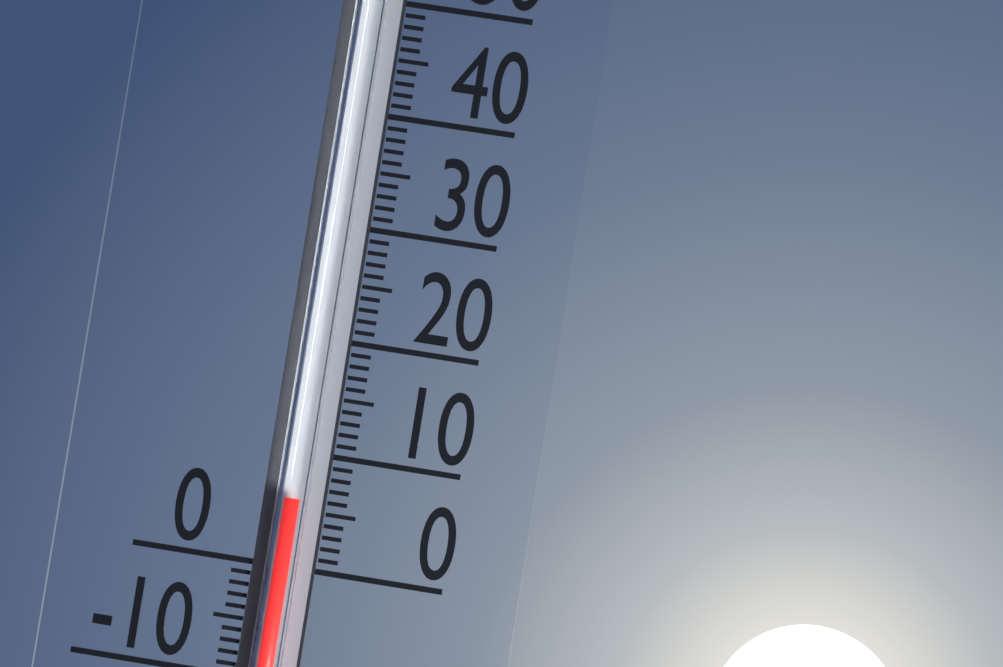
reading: 6 (no unit)
